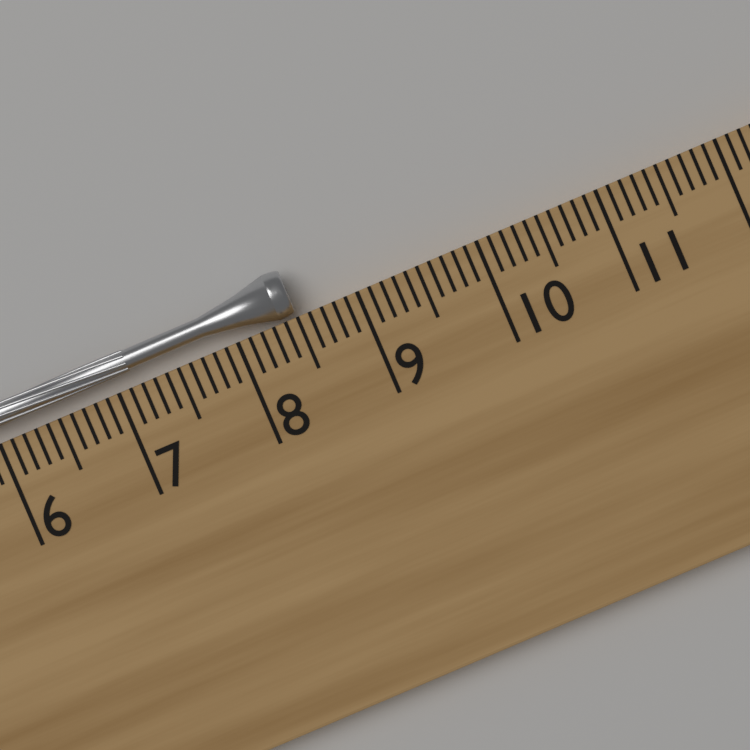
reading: 8.5 cm
